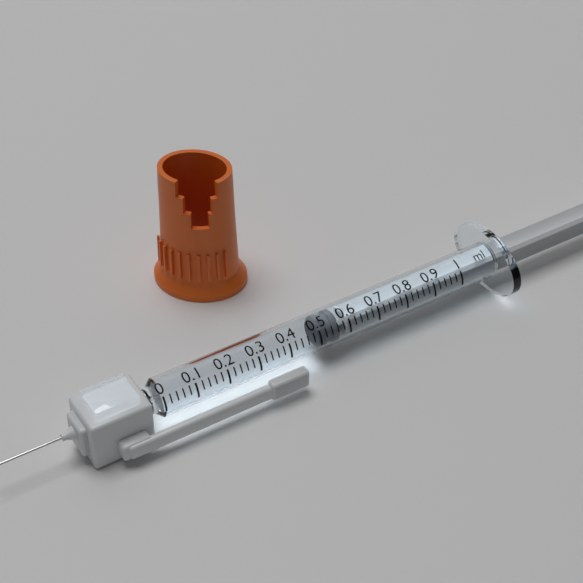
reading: 0.50 ml
